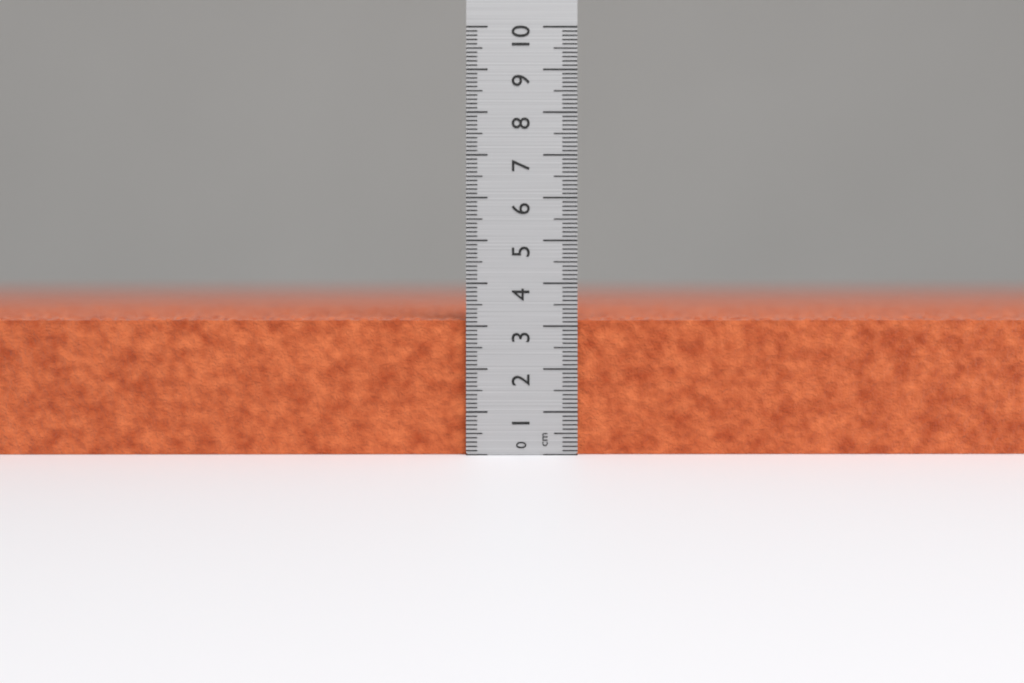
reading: 3.2 cm
